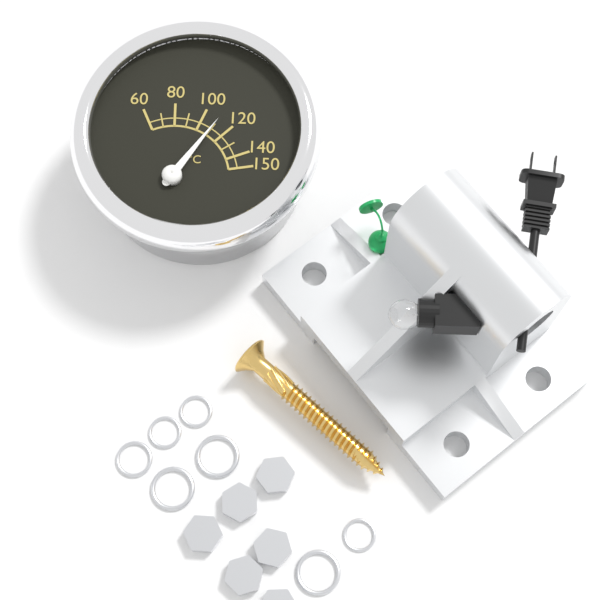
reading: 110 °C
